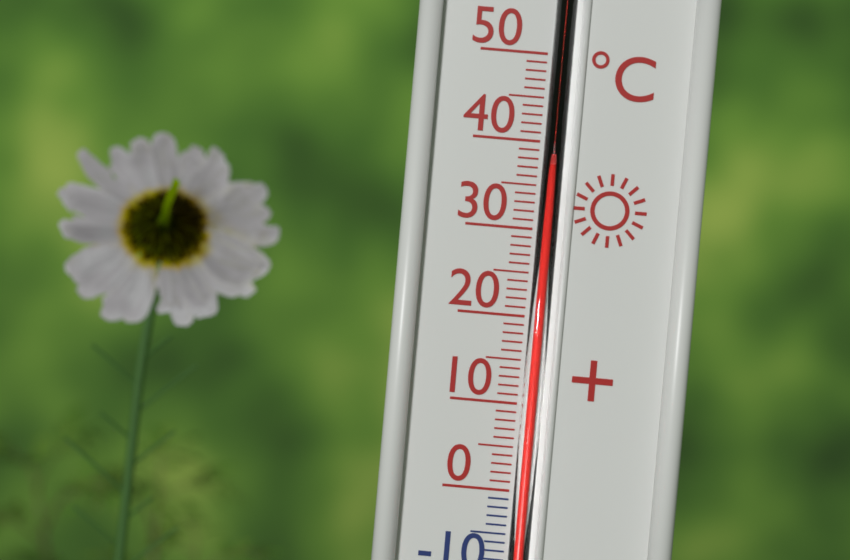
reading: 37 °C
